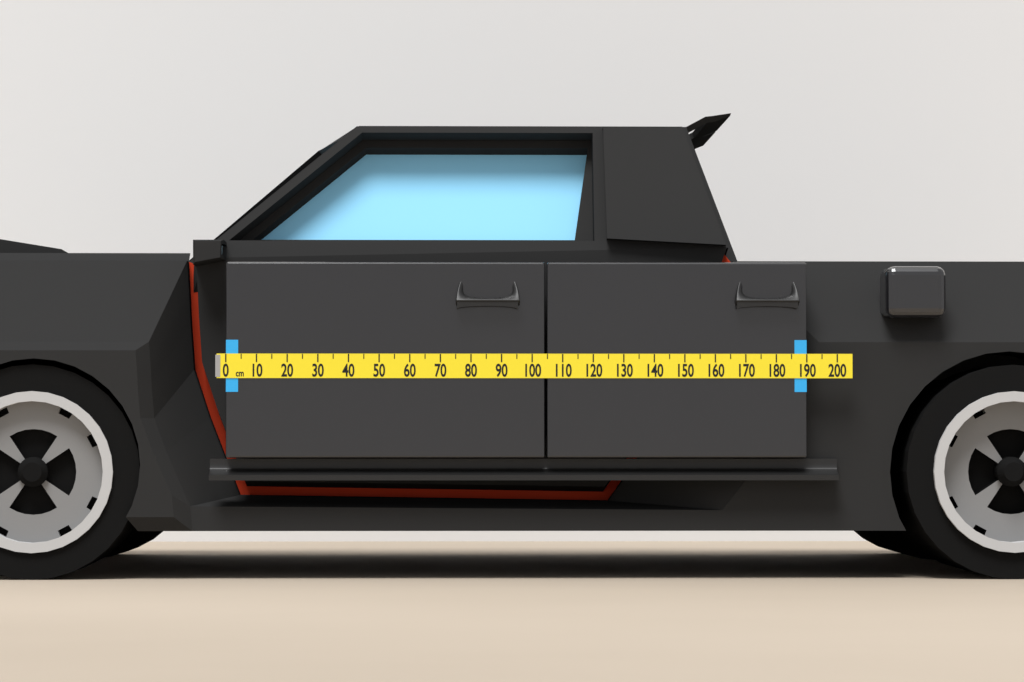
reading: 190 cm
